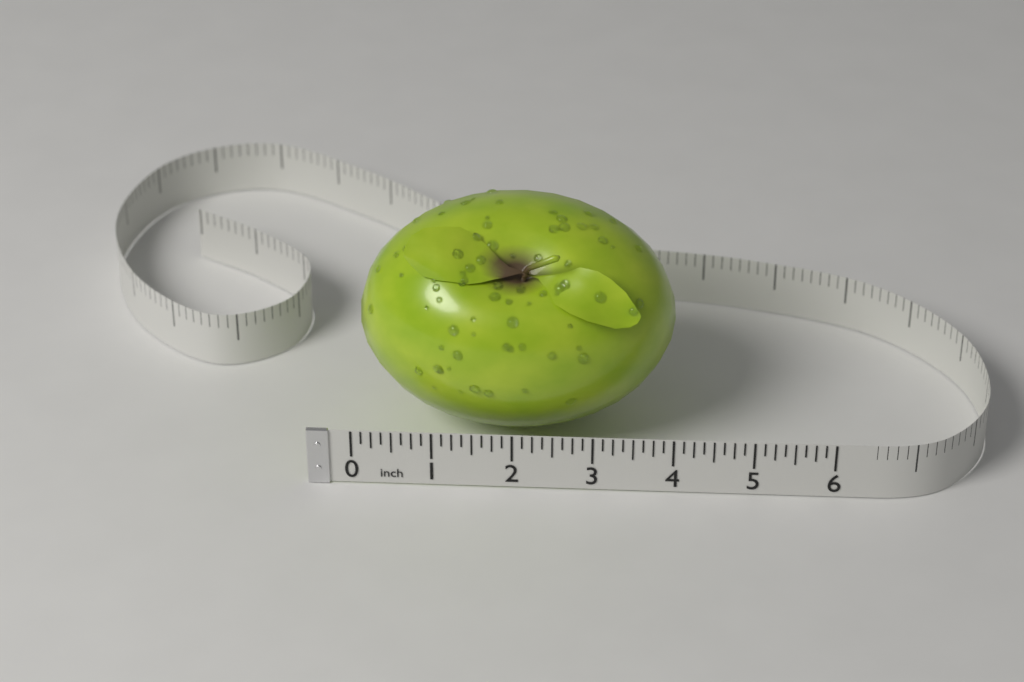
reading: 4.000 in
